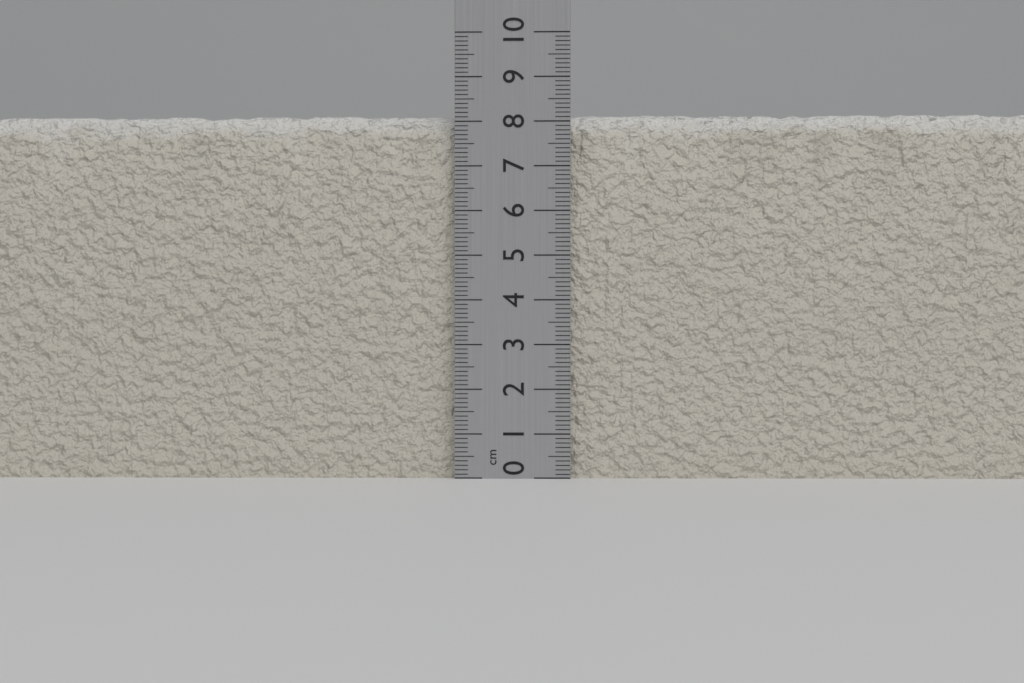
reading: 8.2 cm
